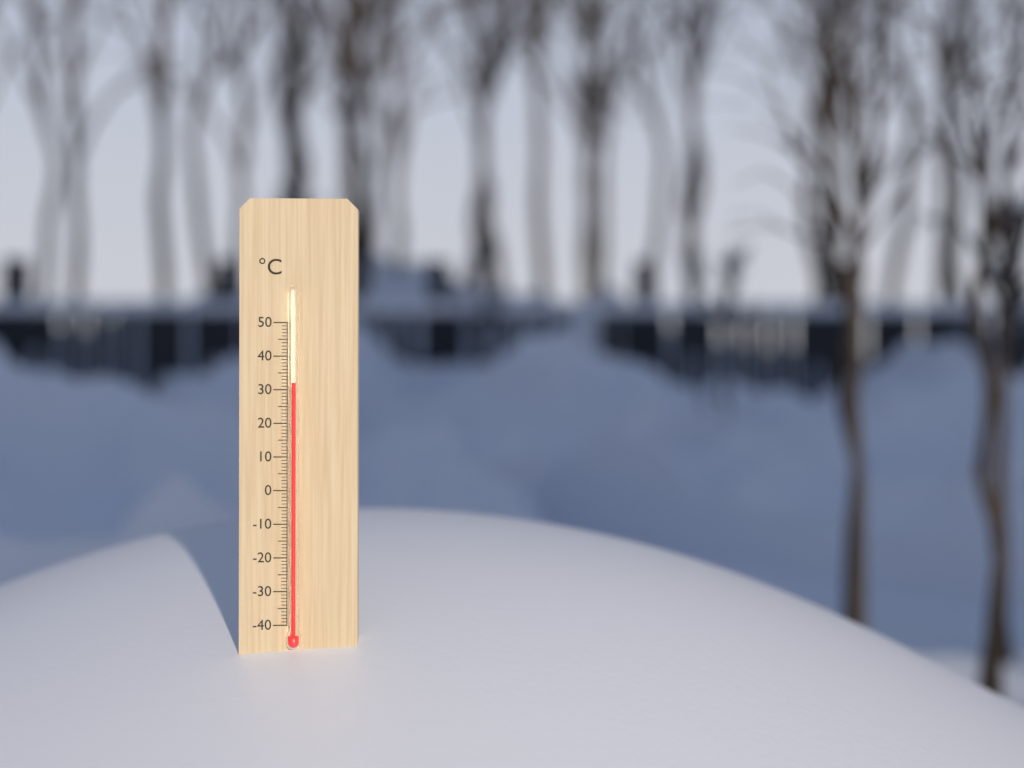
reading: 32 °C
